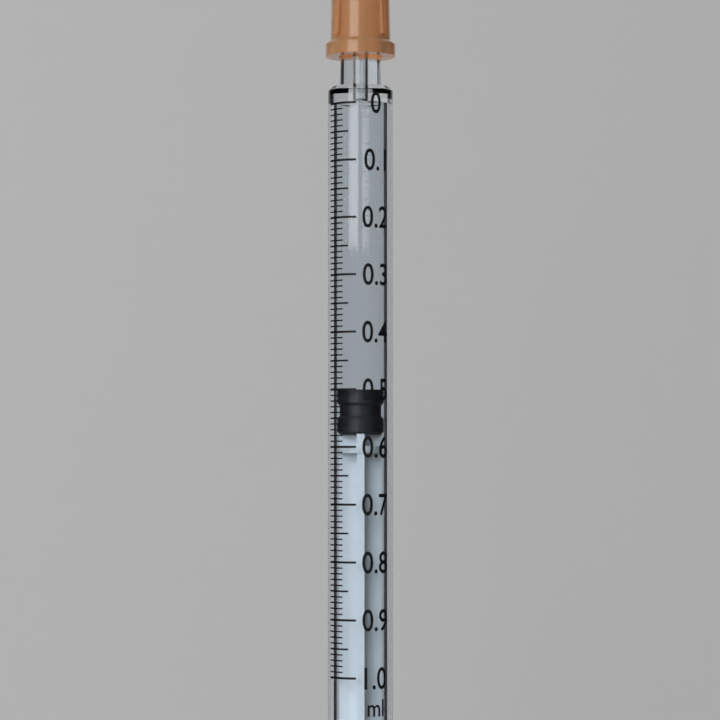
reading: 0.50 ml
